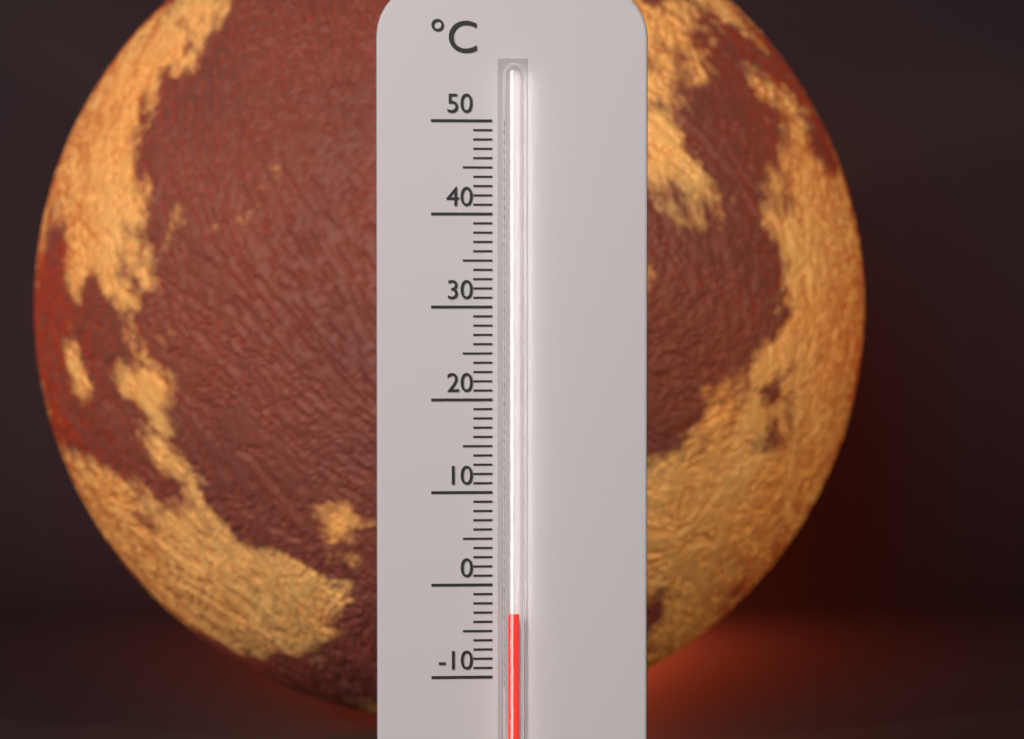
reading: -3 °C
